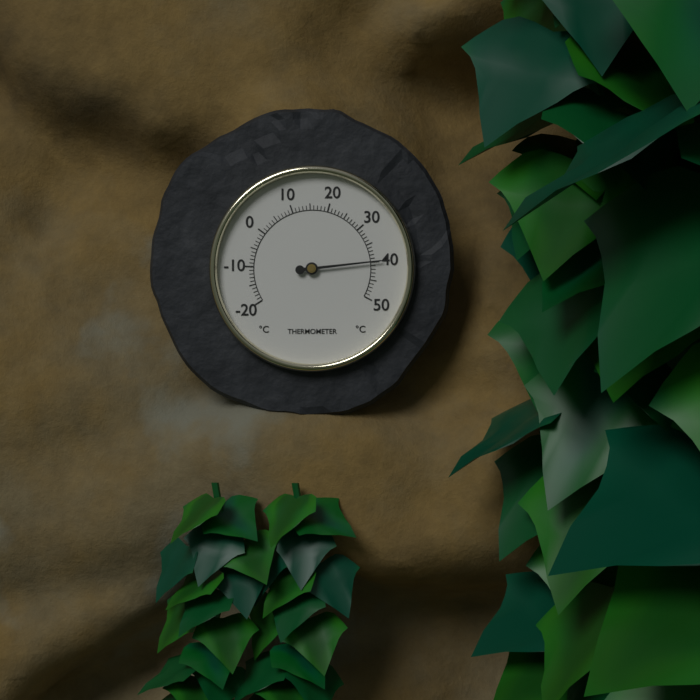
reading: 40 °C
